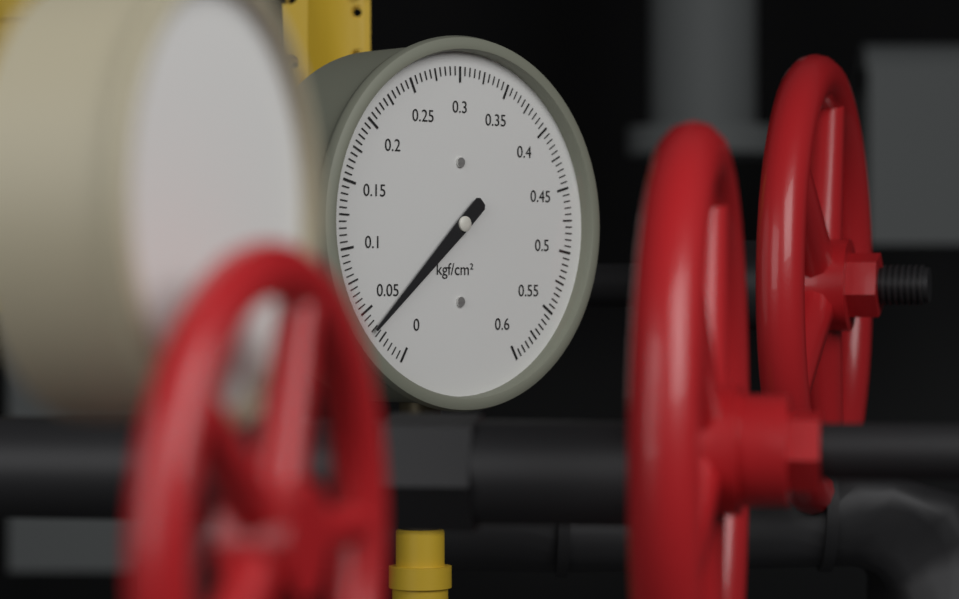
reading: 0.035 kgf/cm²
